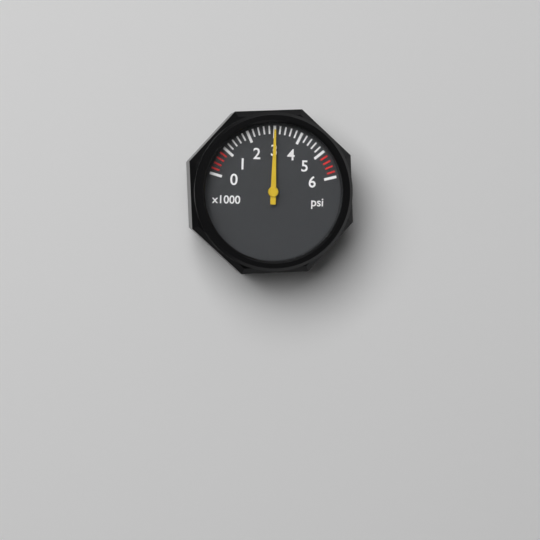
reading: 3000 psi
